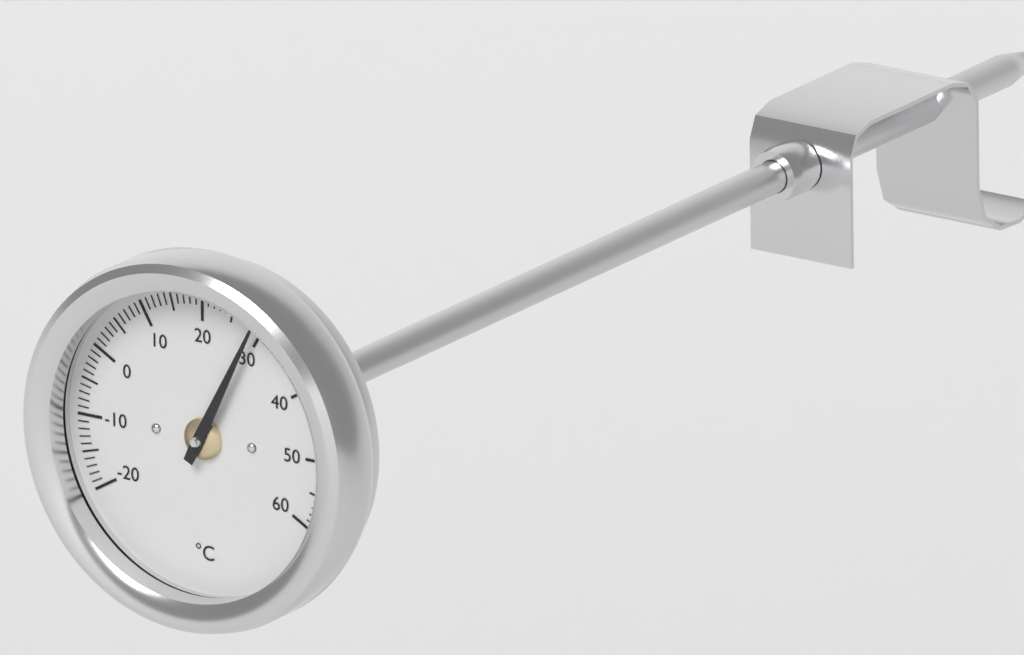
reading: 29 °C
